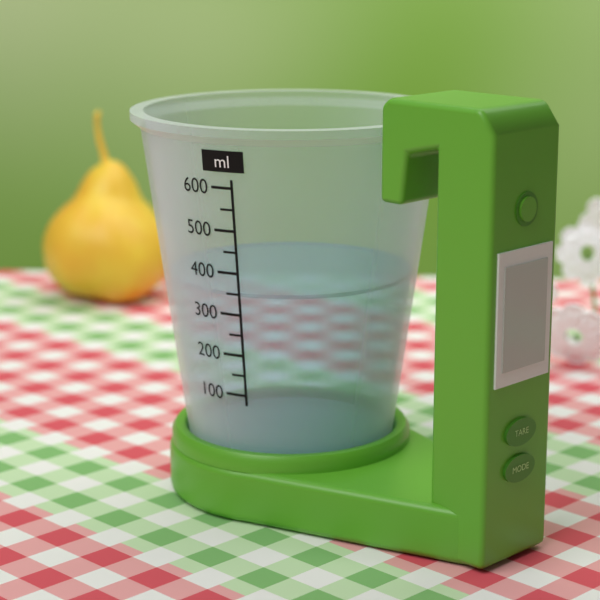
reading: 350 ml
